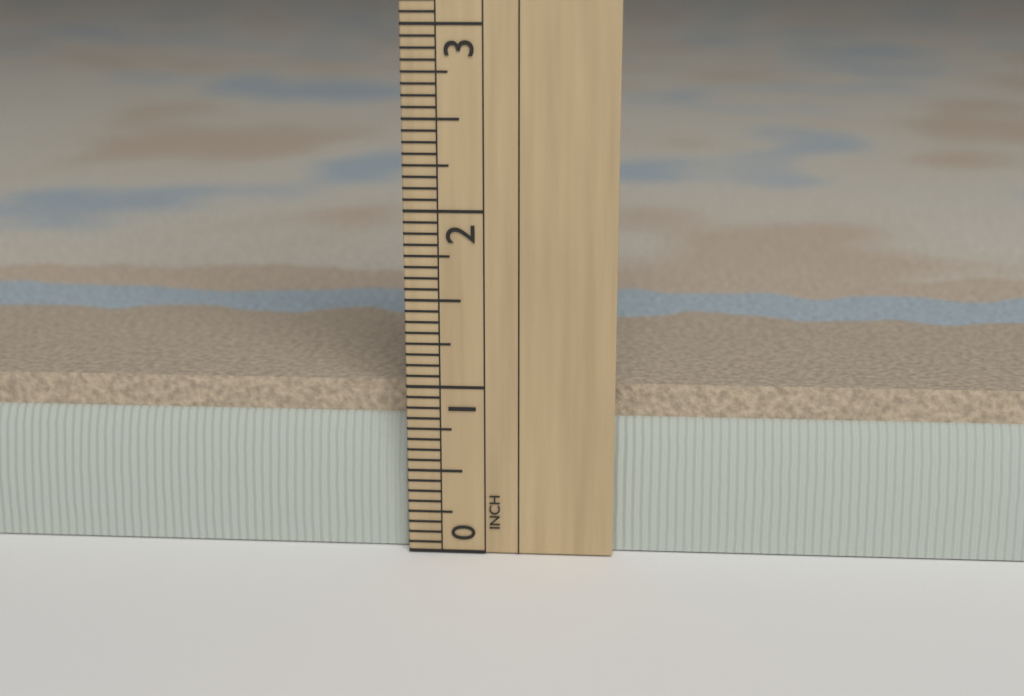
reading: 1.0000 in
